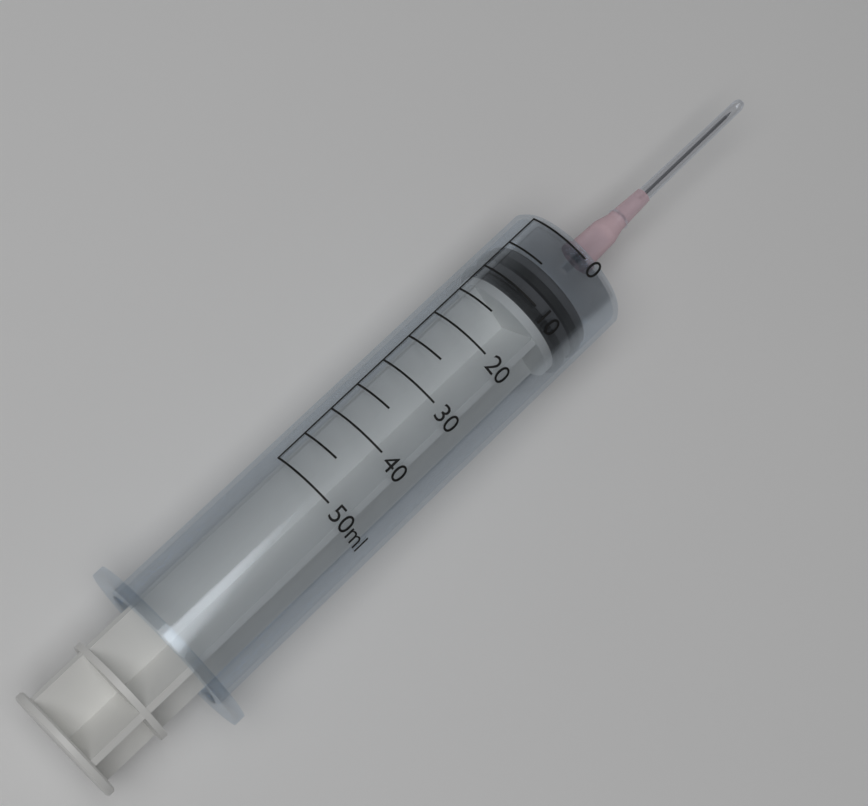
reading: 5 ml
